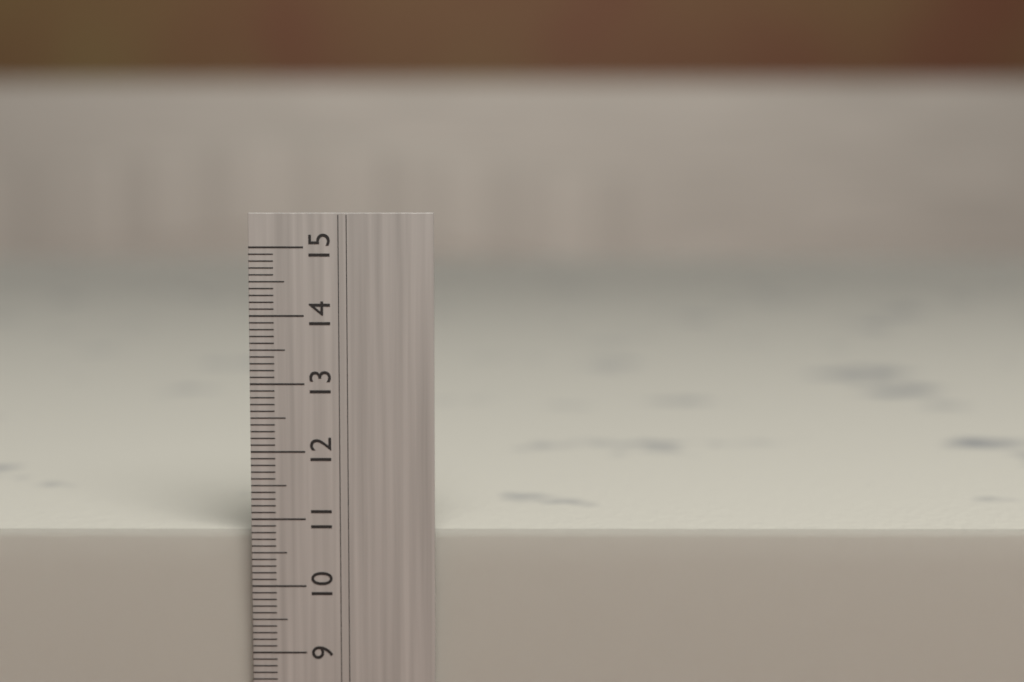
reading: 10.8 cm
